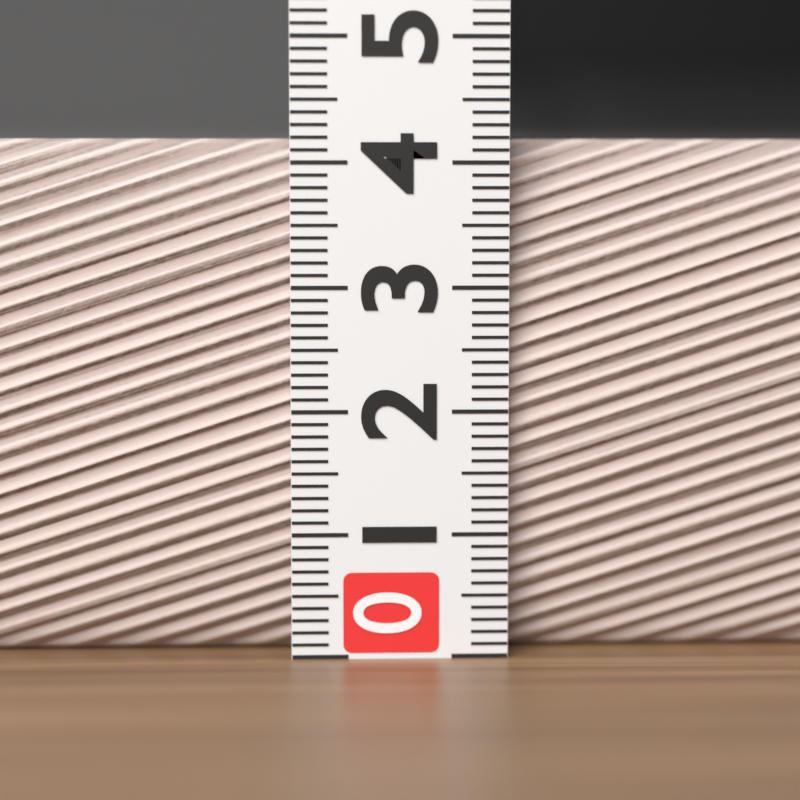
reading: 4.2 (no unit)
